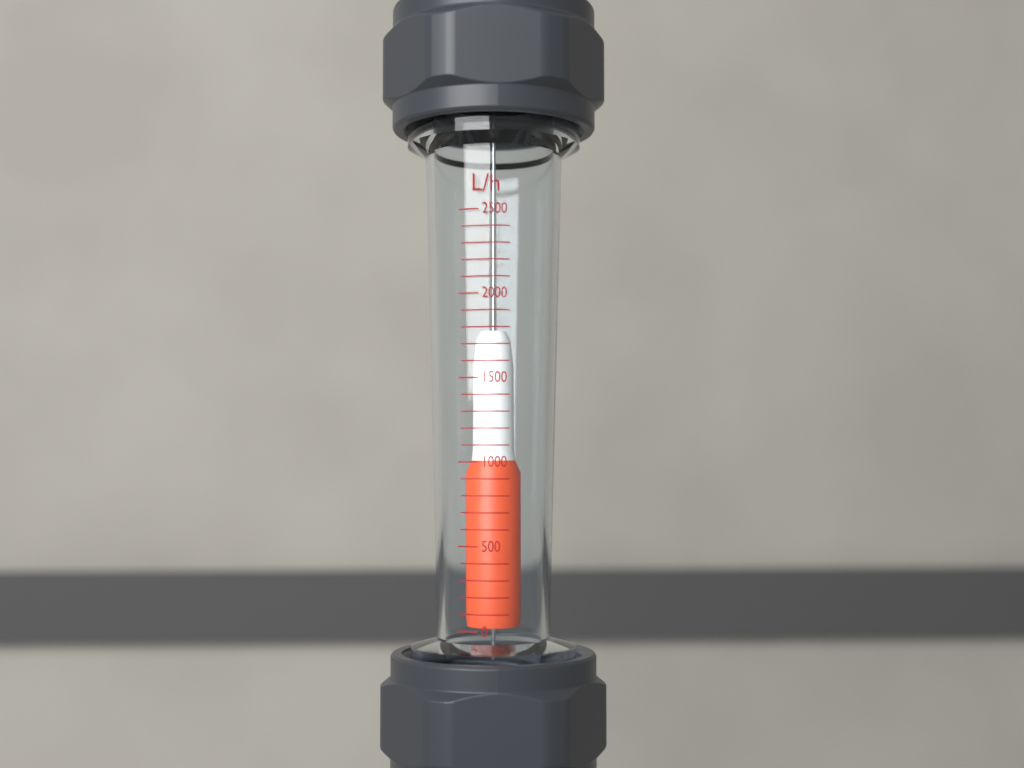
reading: 1800 L/h
